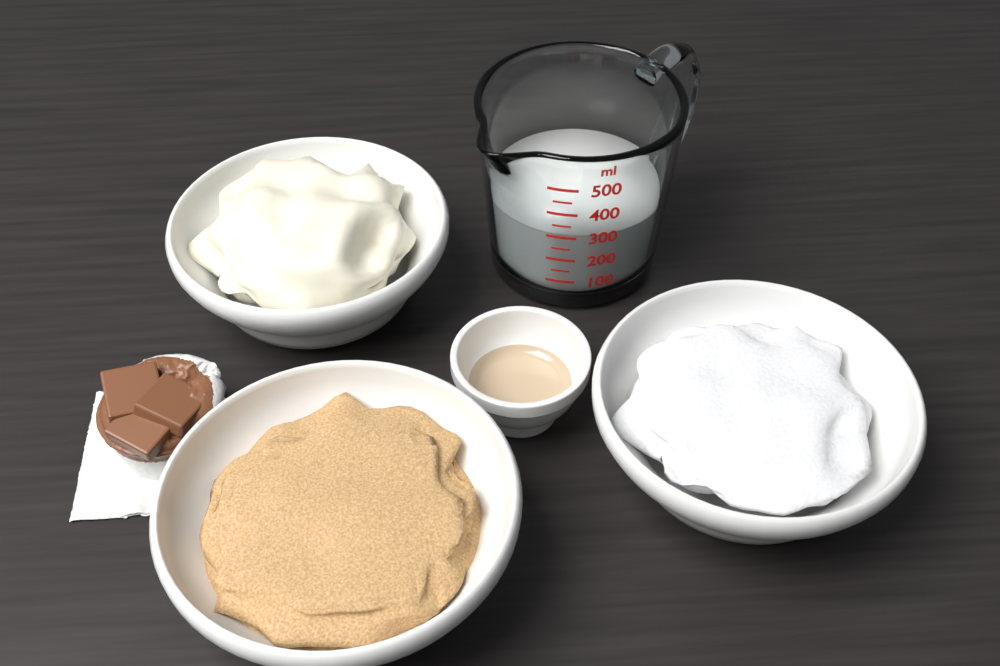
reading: 300 ml
